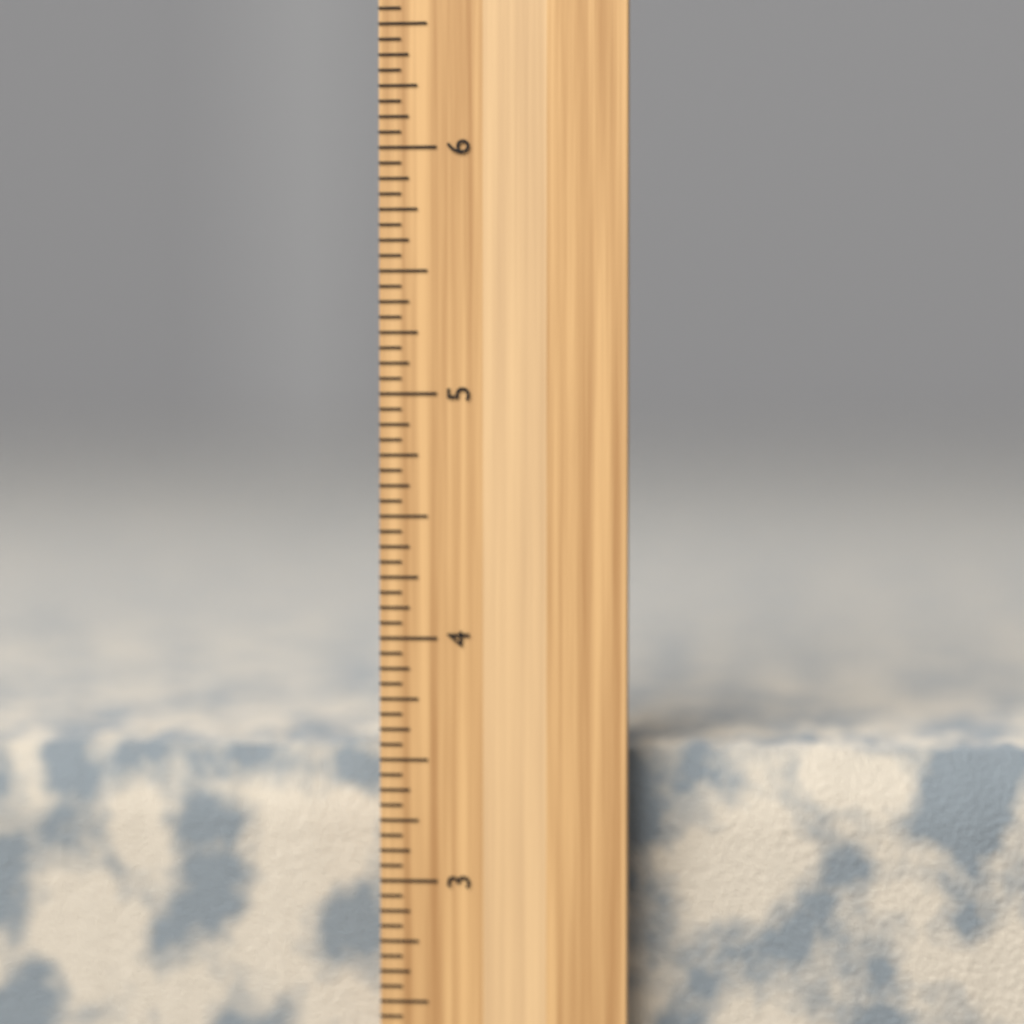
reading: 3.5625 inch
